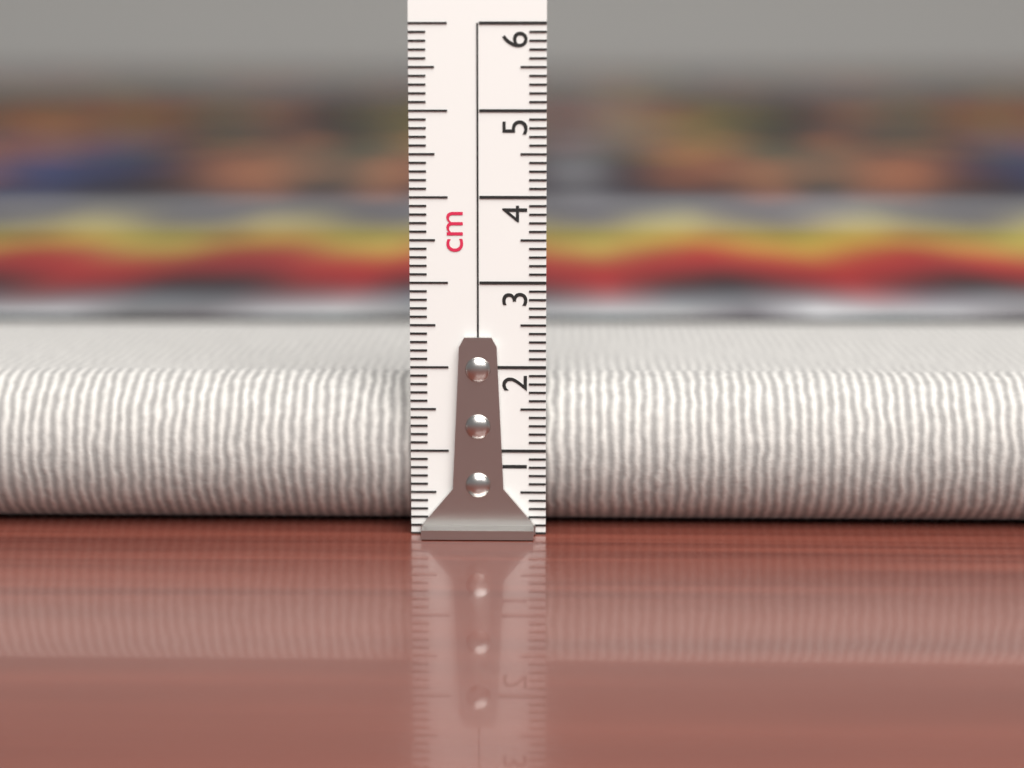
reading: 1.8 cm
